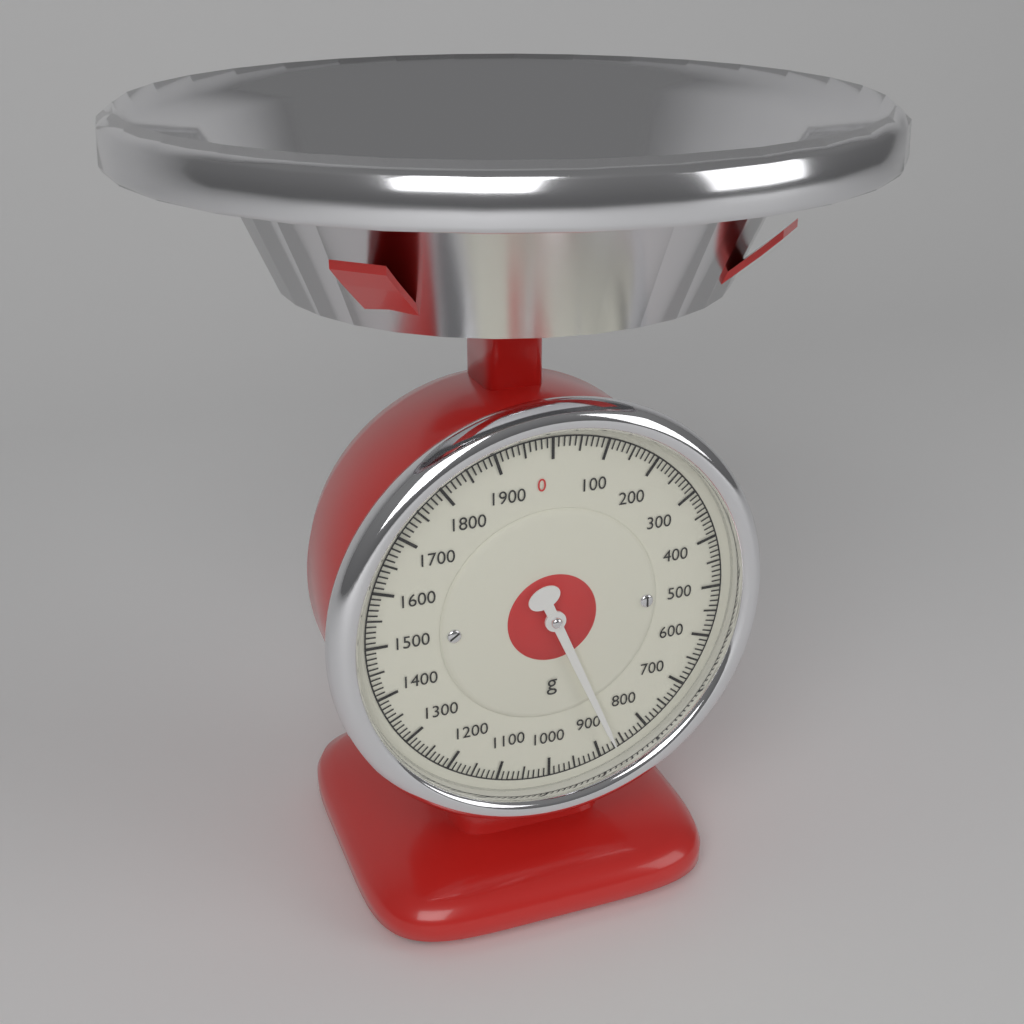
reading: 870 g
